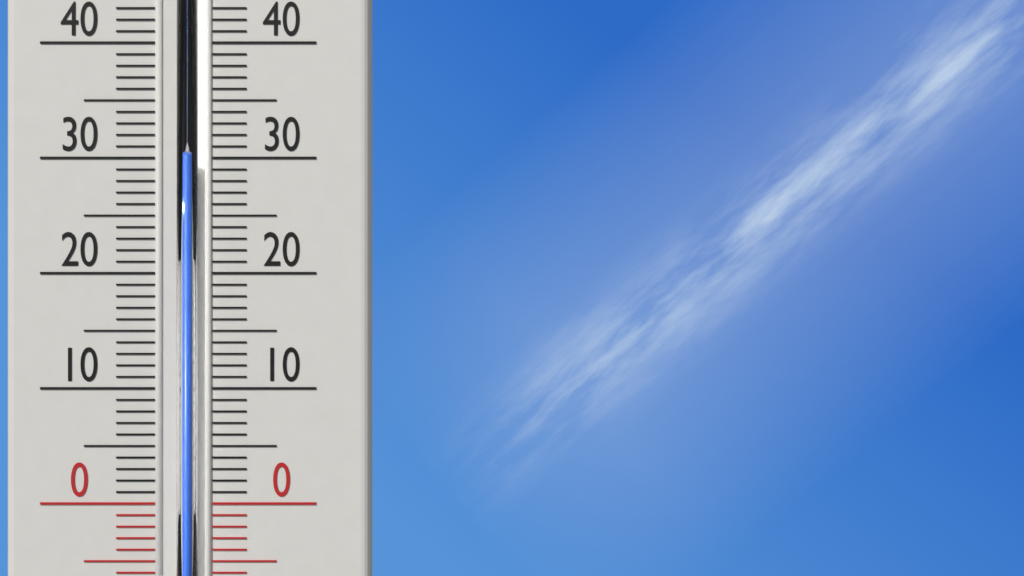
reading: 30 °C
